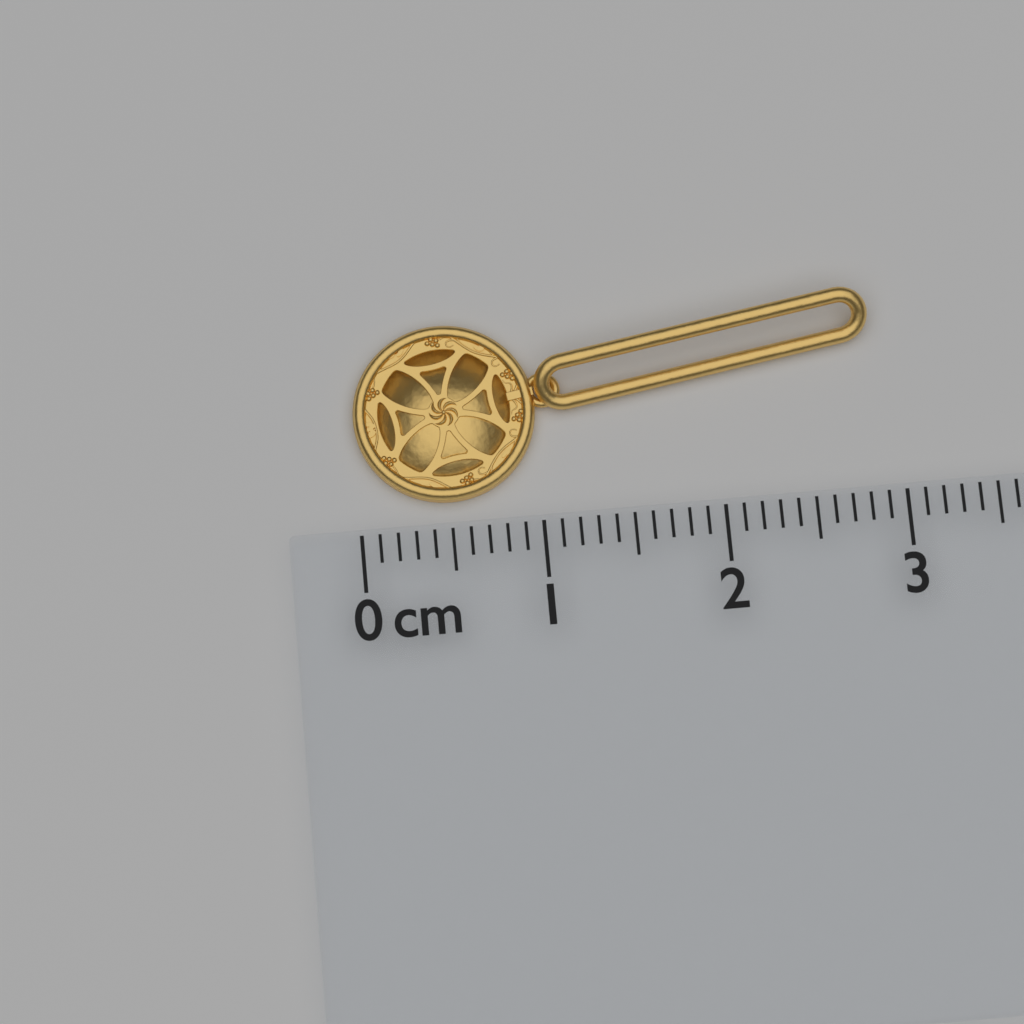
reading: 2.9 cm
